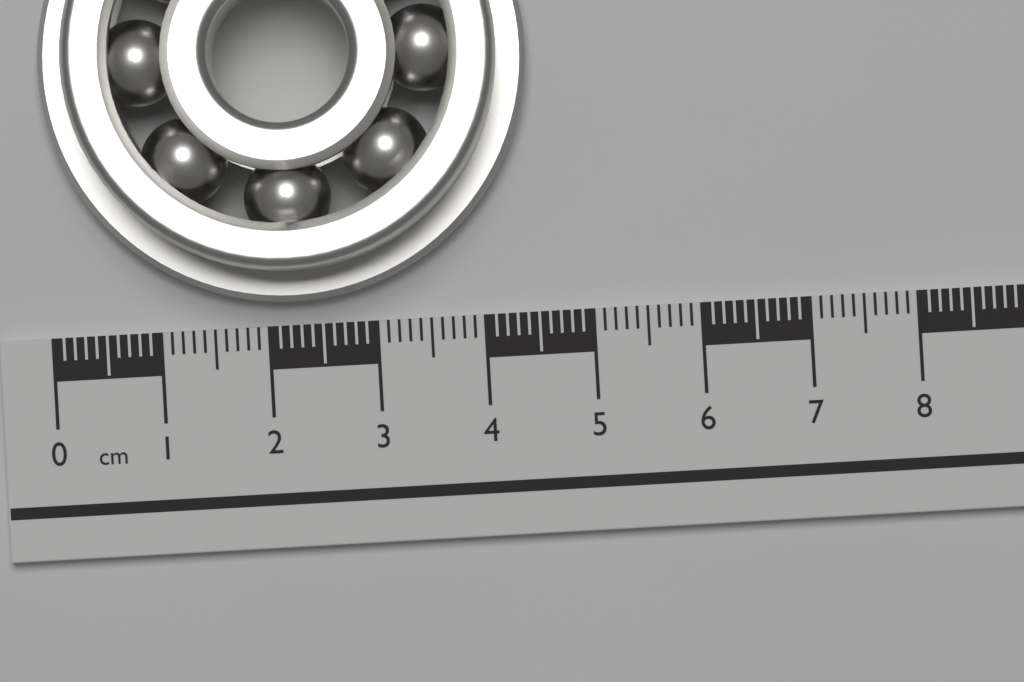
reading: 4.5 cm
